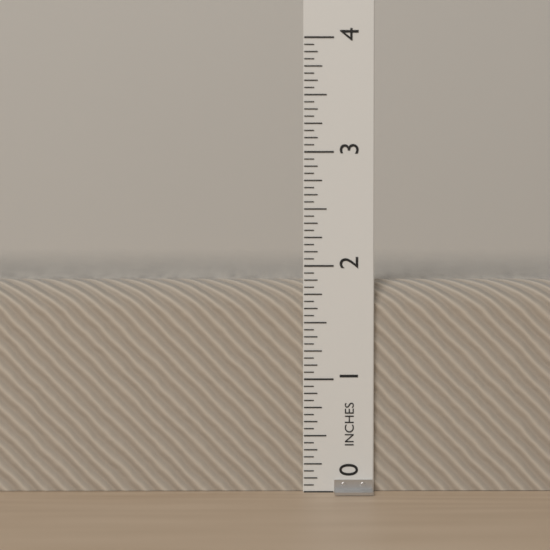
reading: 1.8750 in
